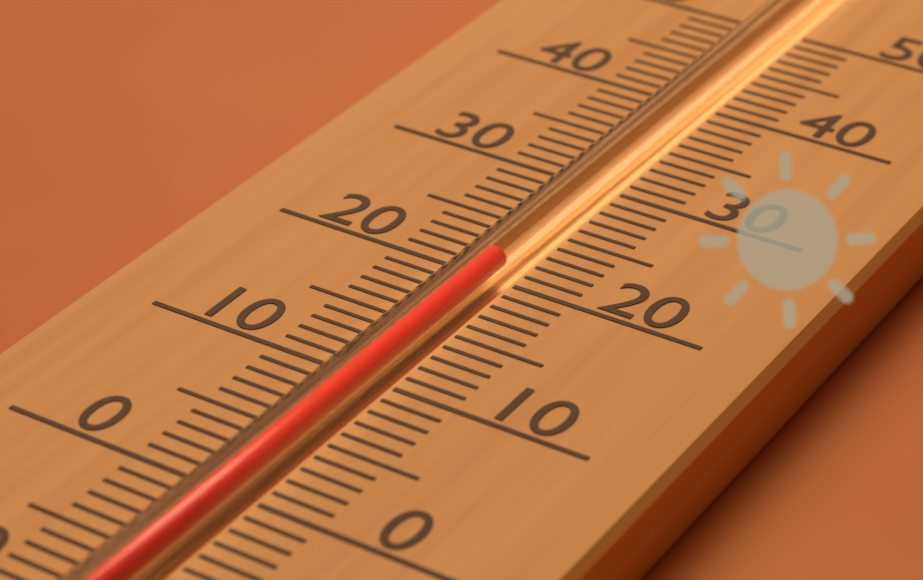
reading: 21 (no unit)
